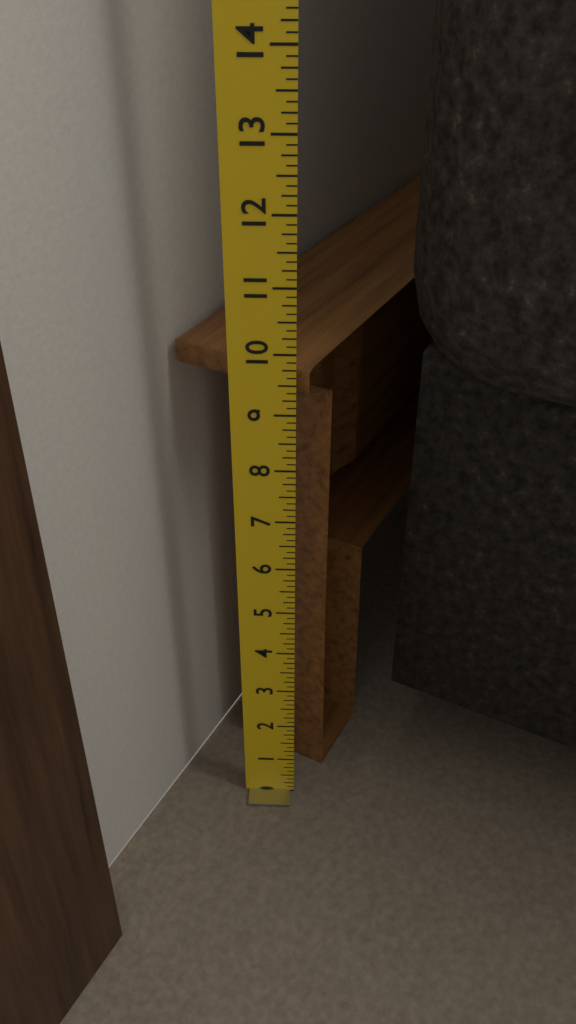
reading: 9.750 in
